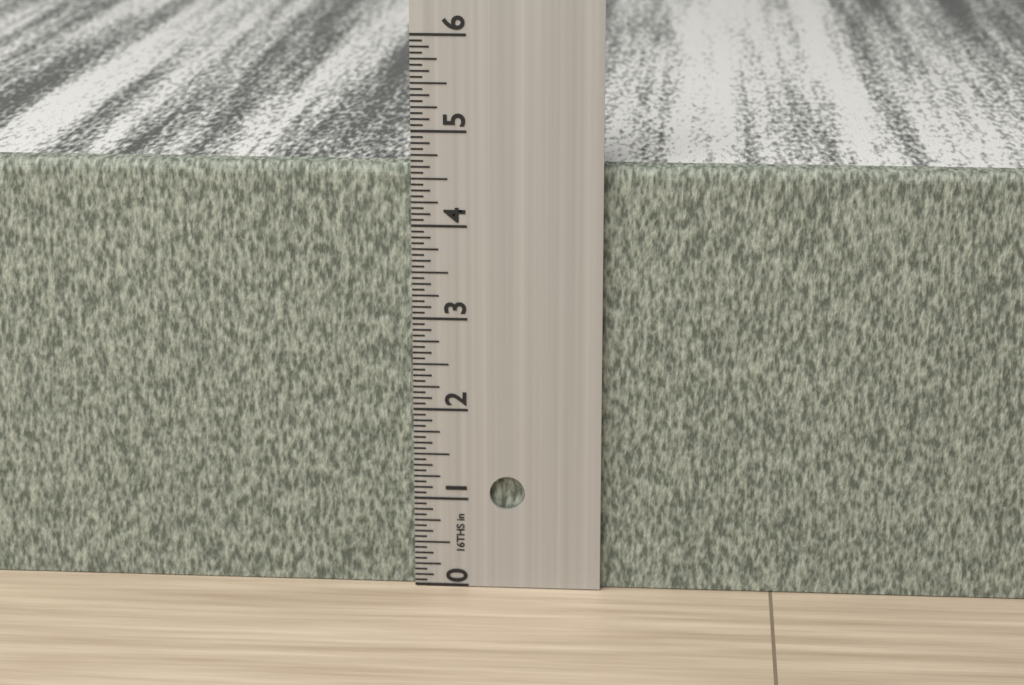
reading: 4.6250 in
